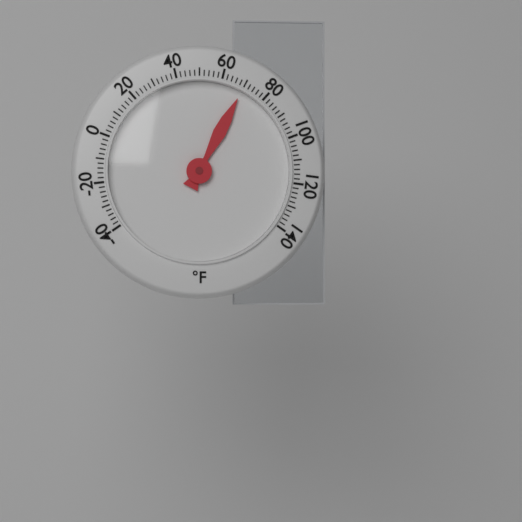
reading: 70 °F
